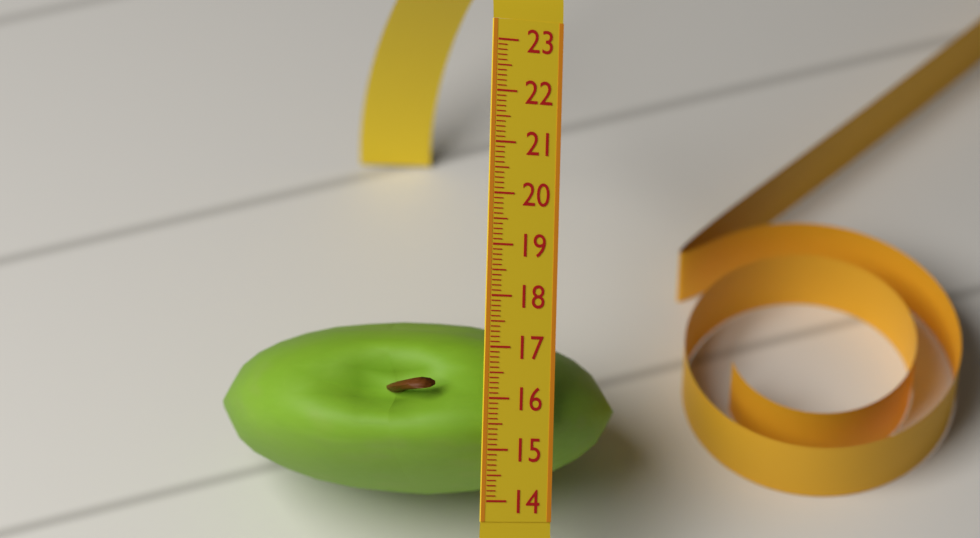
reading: 17.5 (no unit)
